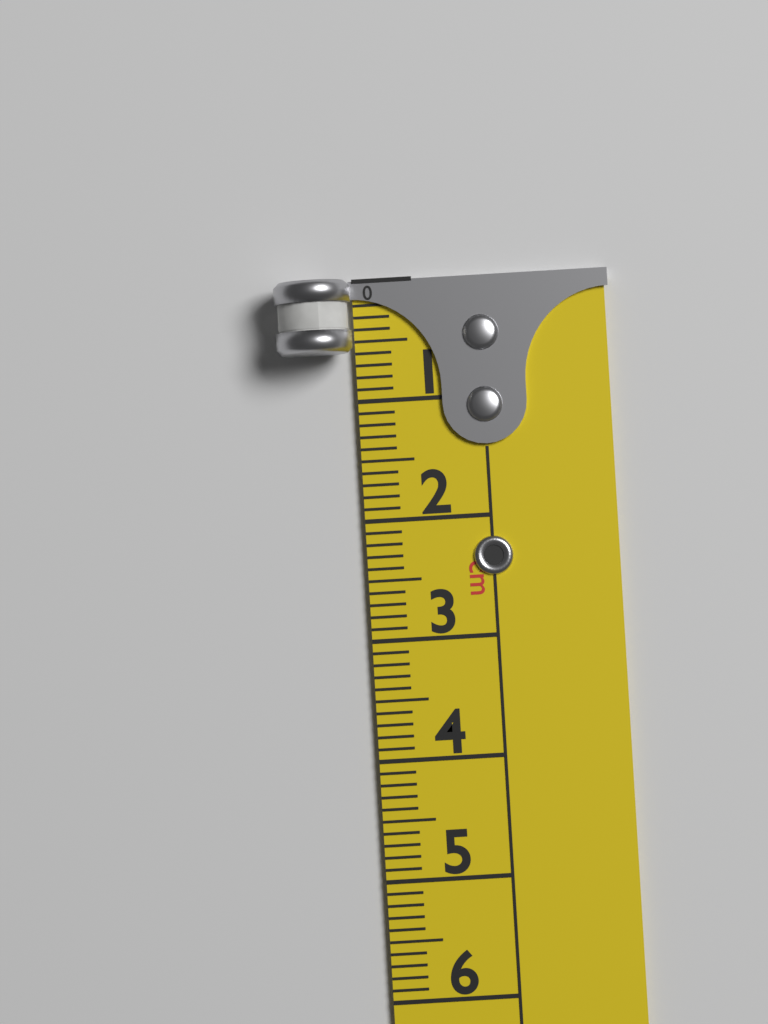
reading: 0.6 cm
